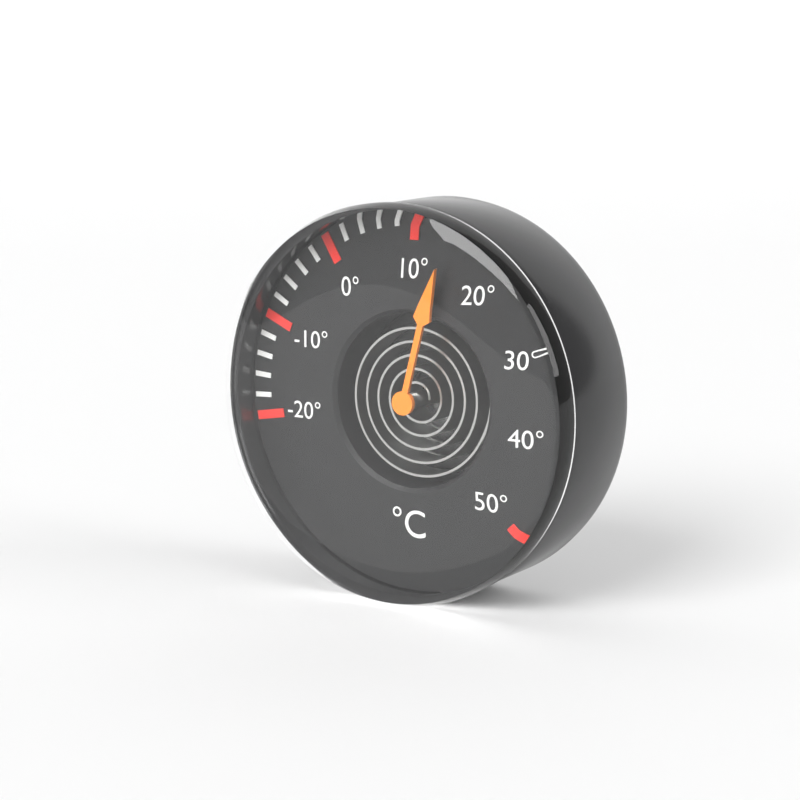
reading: 14 °C
